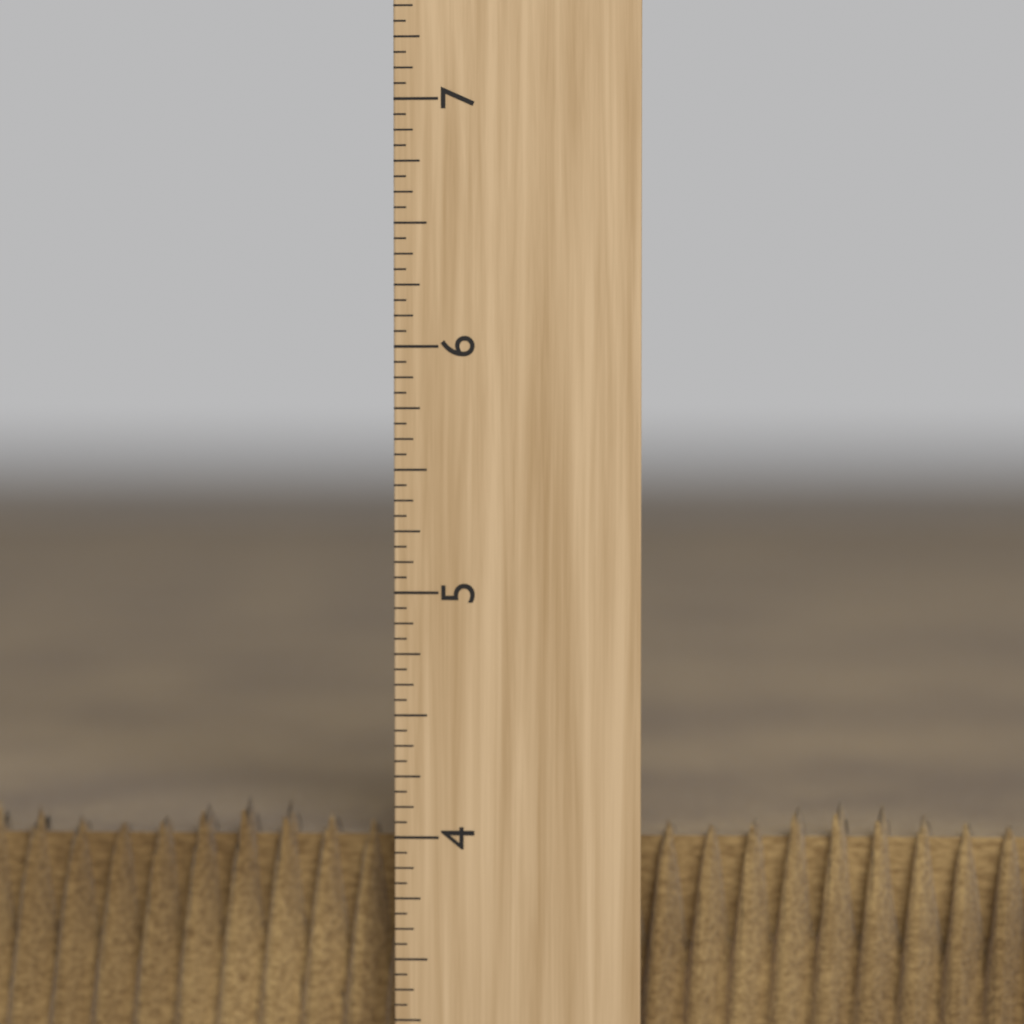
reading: 4.1250 inch
